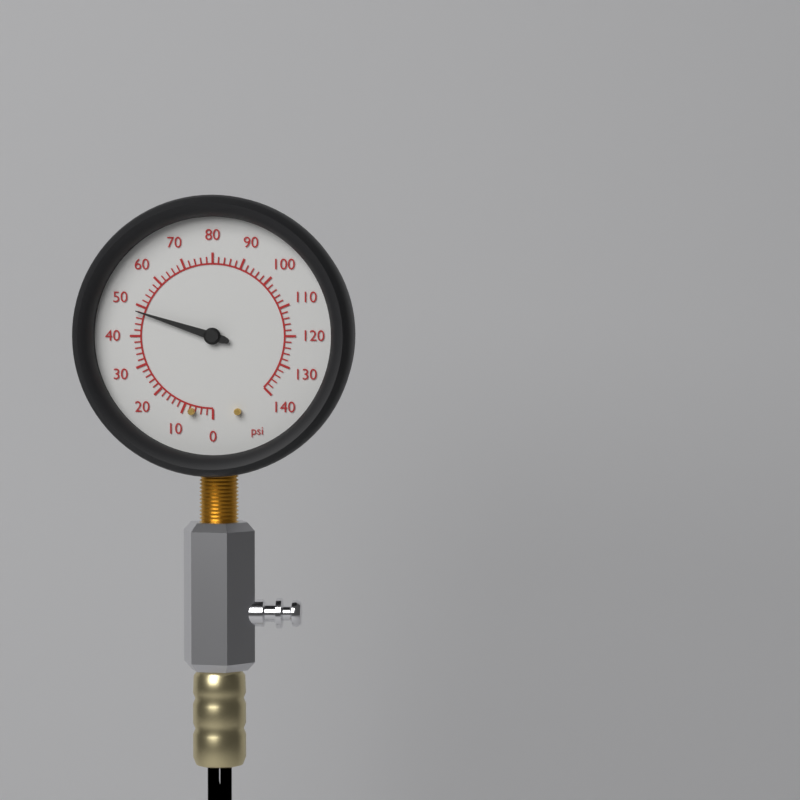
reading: 48 psi
